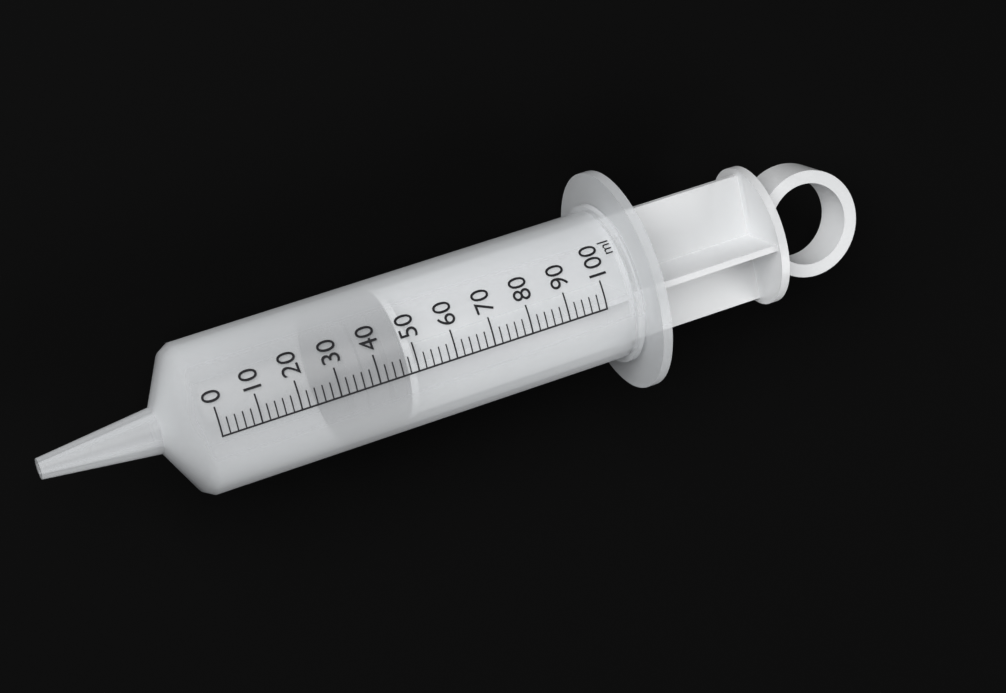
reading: 32 ml
